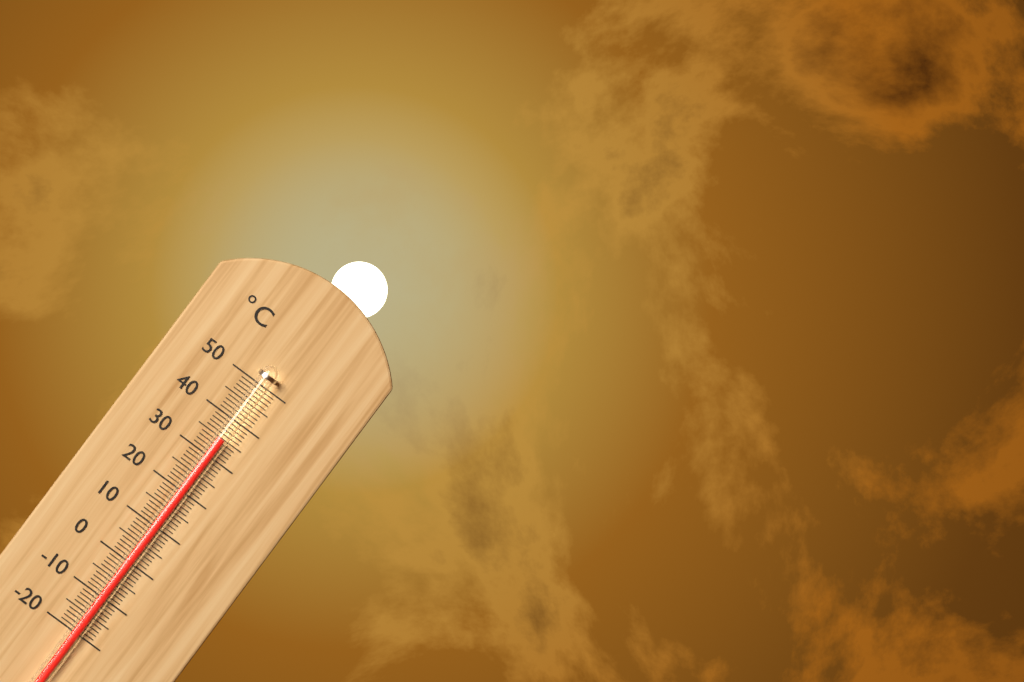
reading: 35 °C
